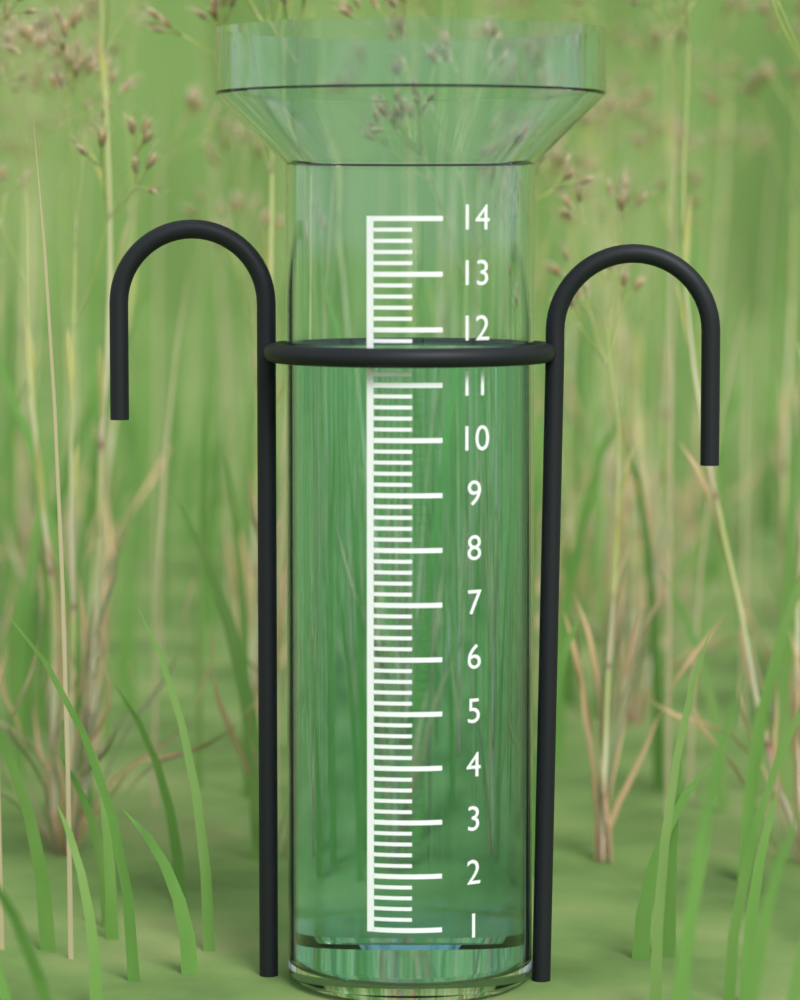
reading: 11.6 (no unit)
